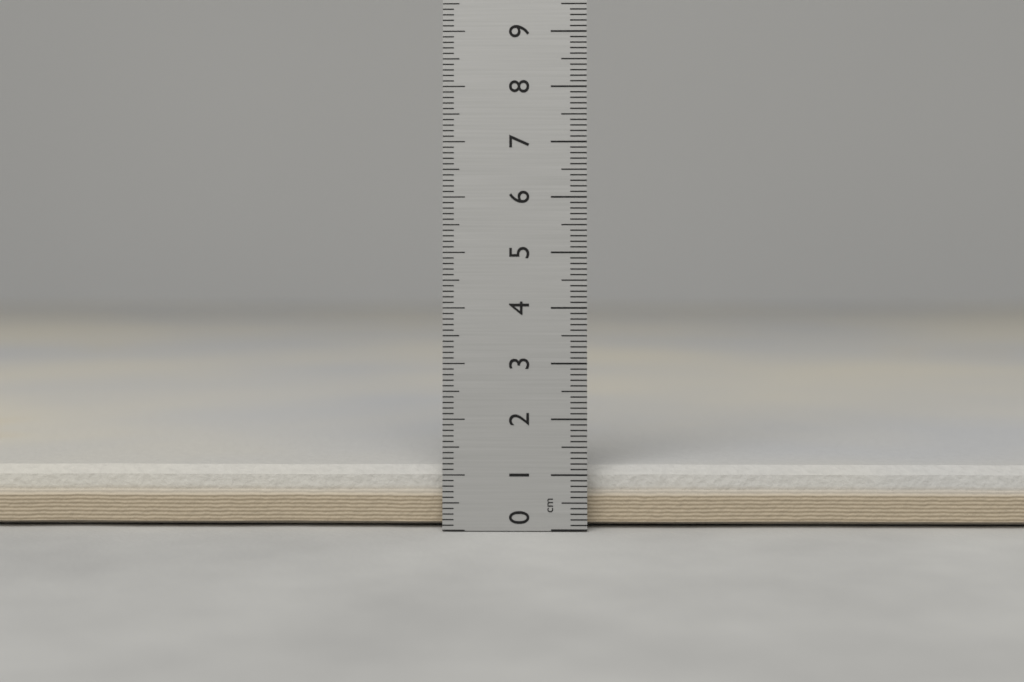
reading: 1.1 cm
